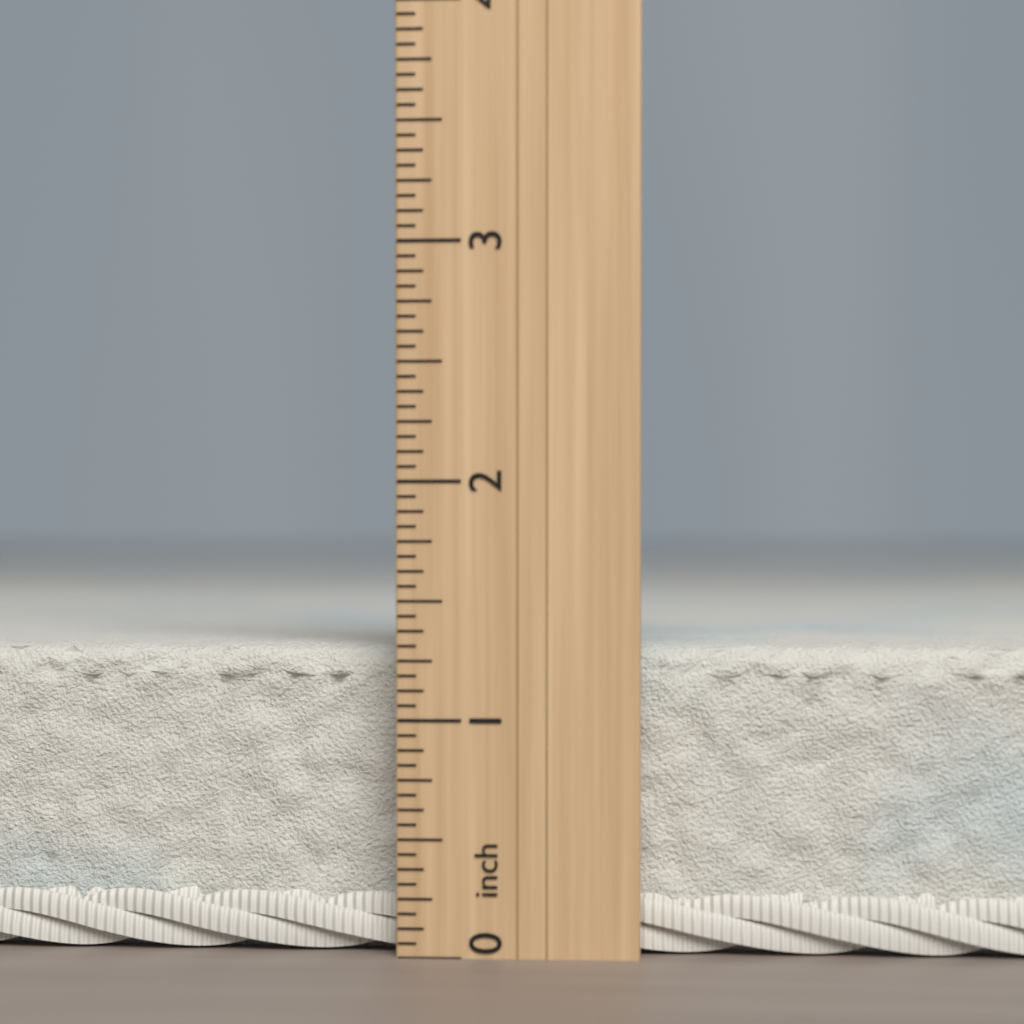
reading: 1.3125 inch
